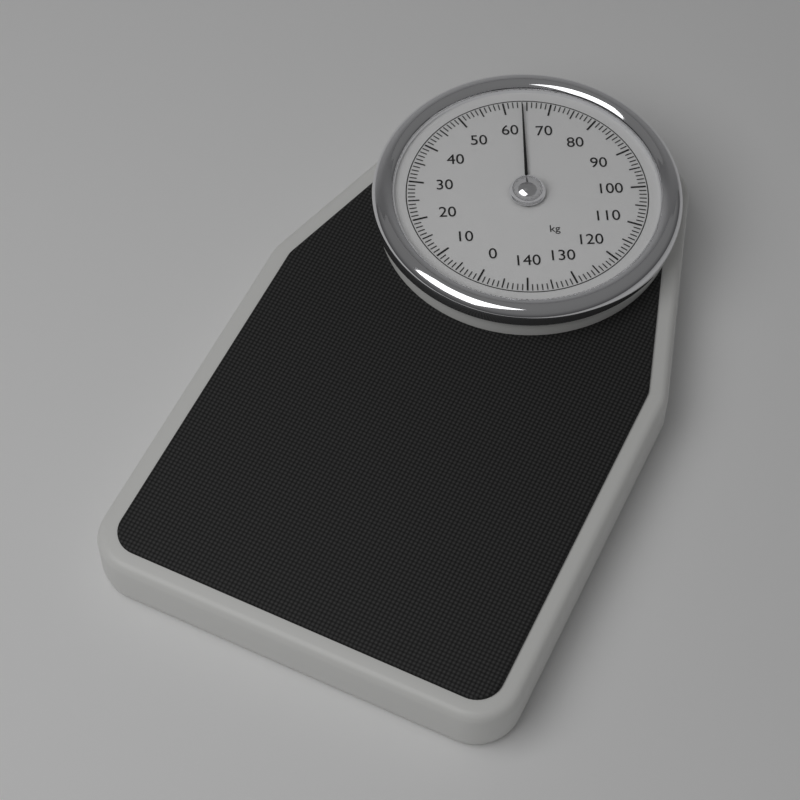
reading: 64 kg
